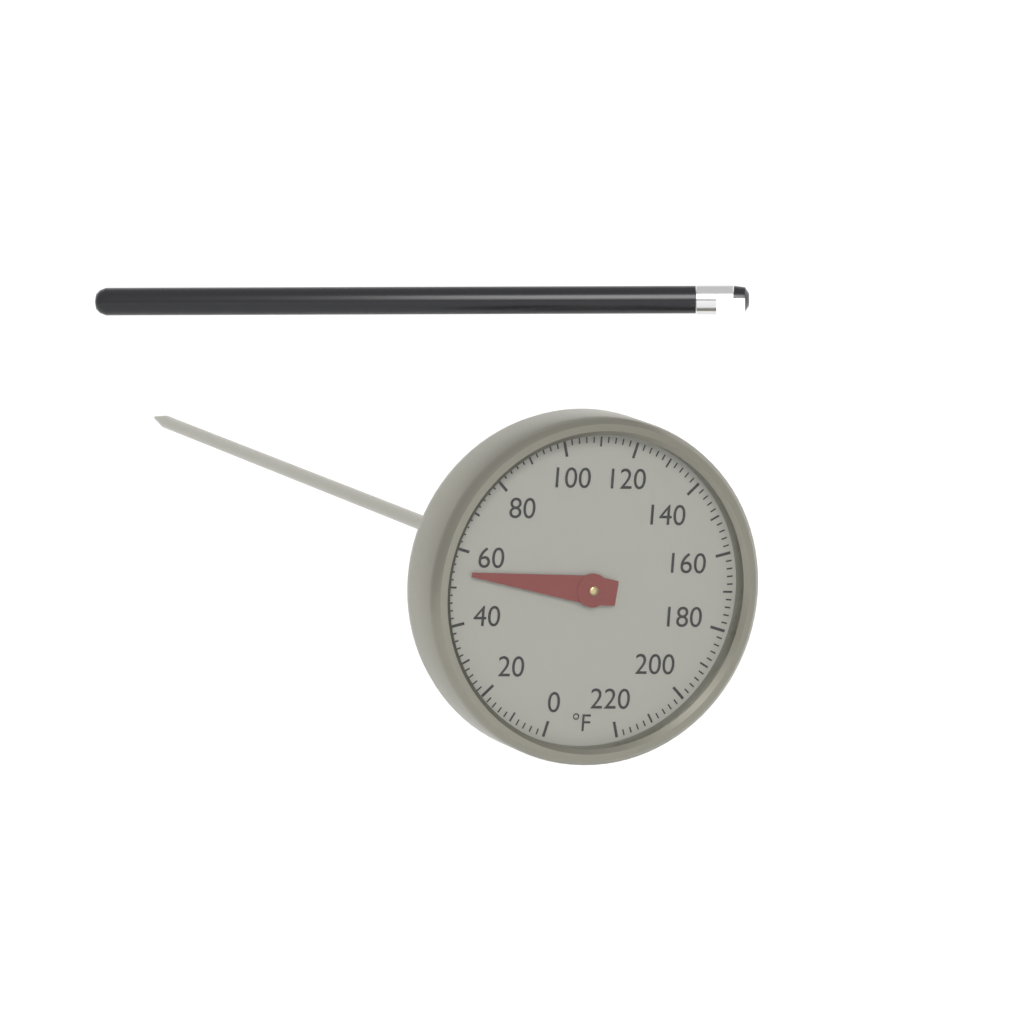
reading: 54 °F
